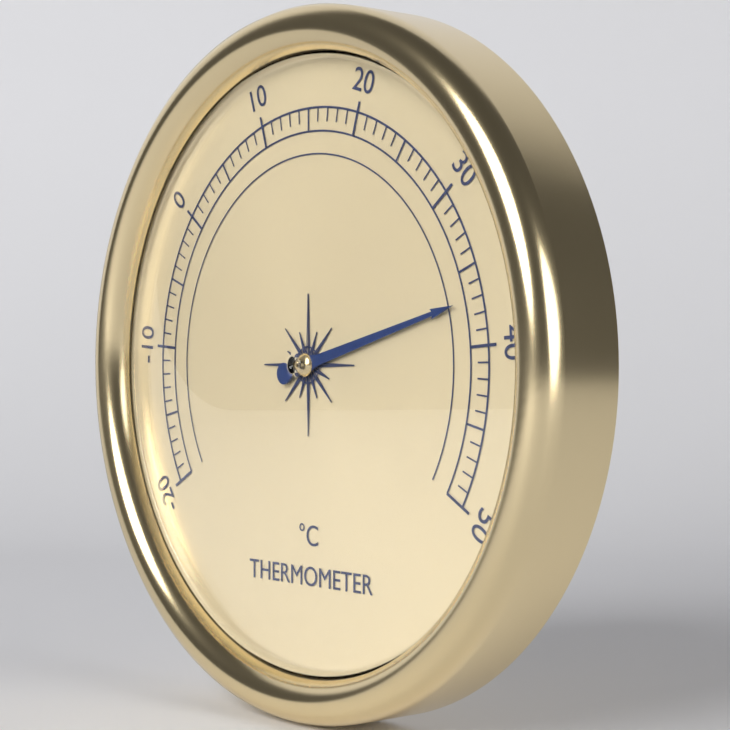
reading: 37 °C
